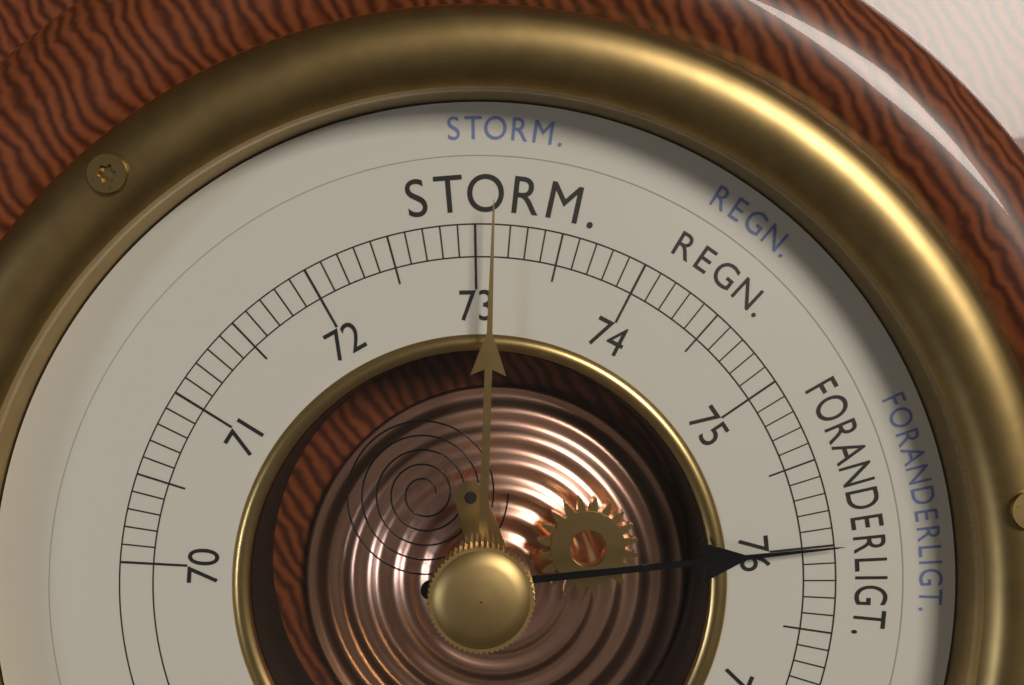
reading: 76.0 cm
